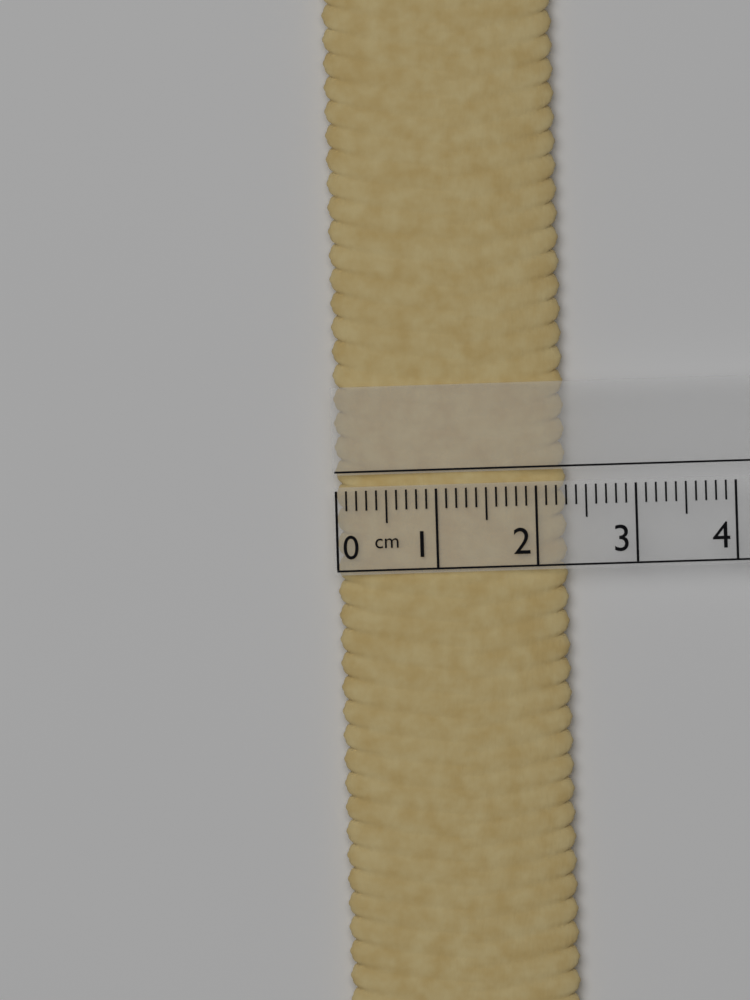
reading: 2.3 cm
